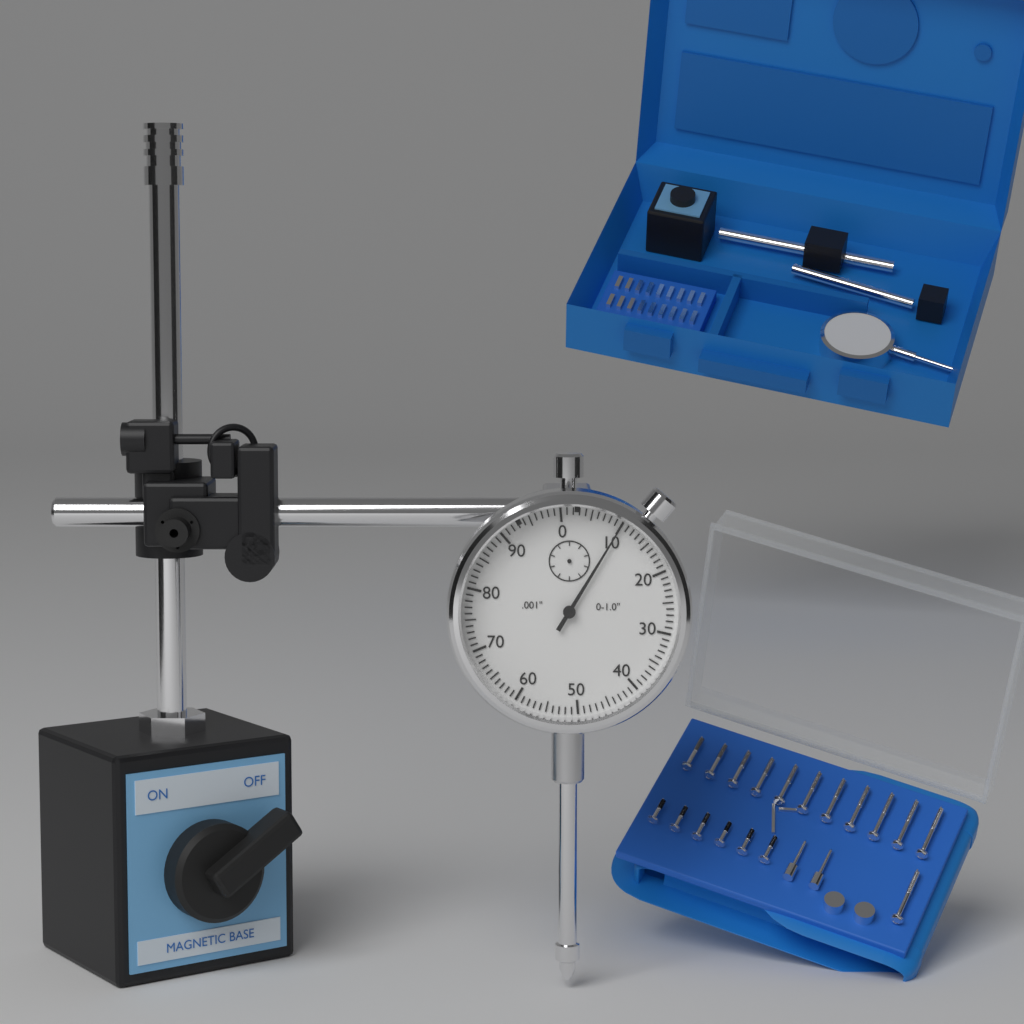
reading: 0.010 in
